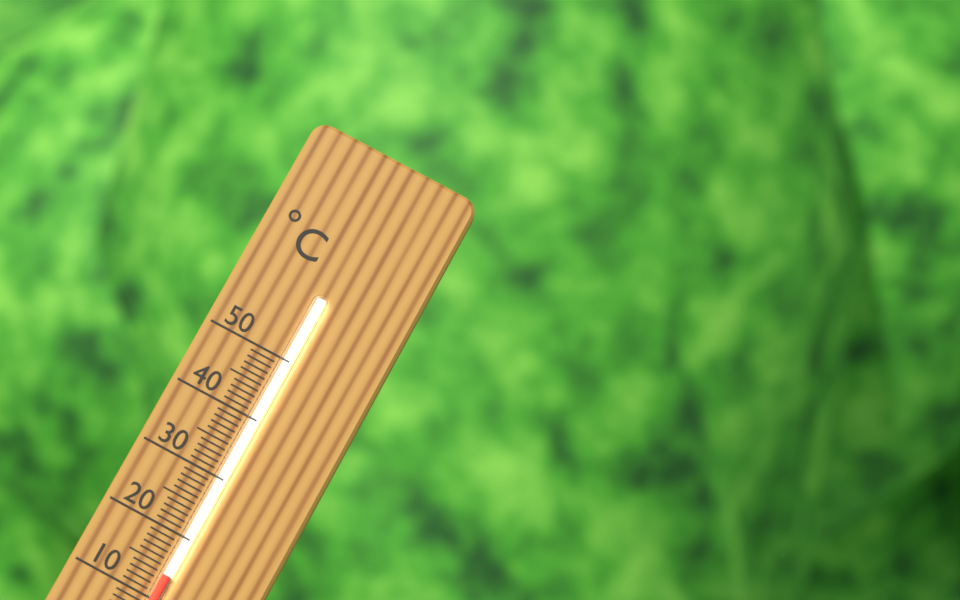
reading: 14 °C
